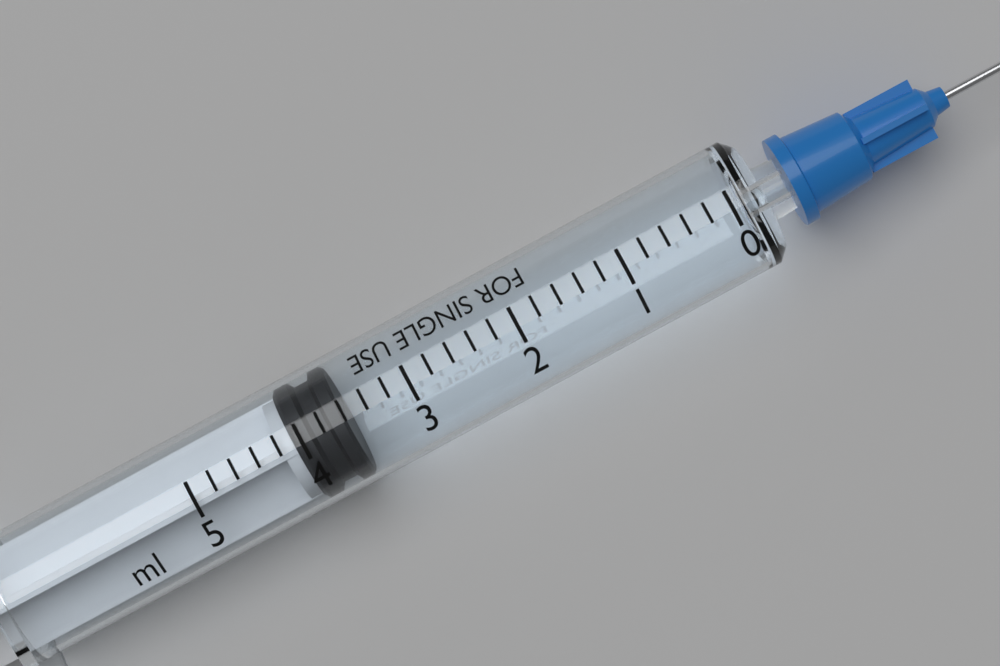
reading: 3.6 ml
